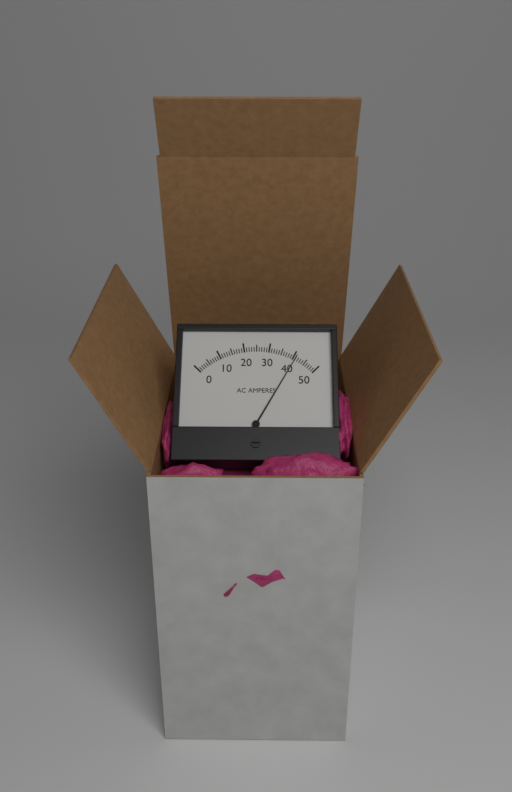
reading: 41 A
